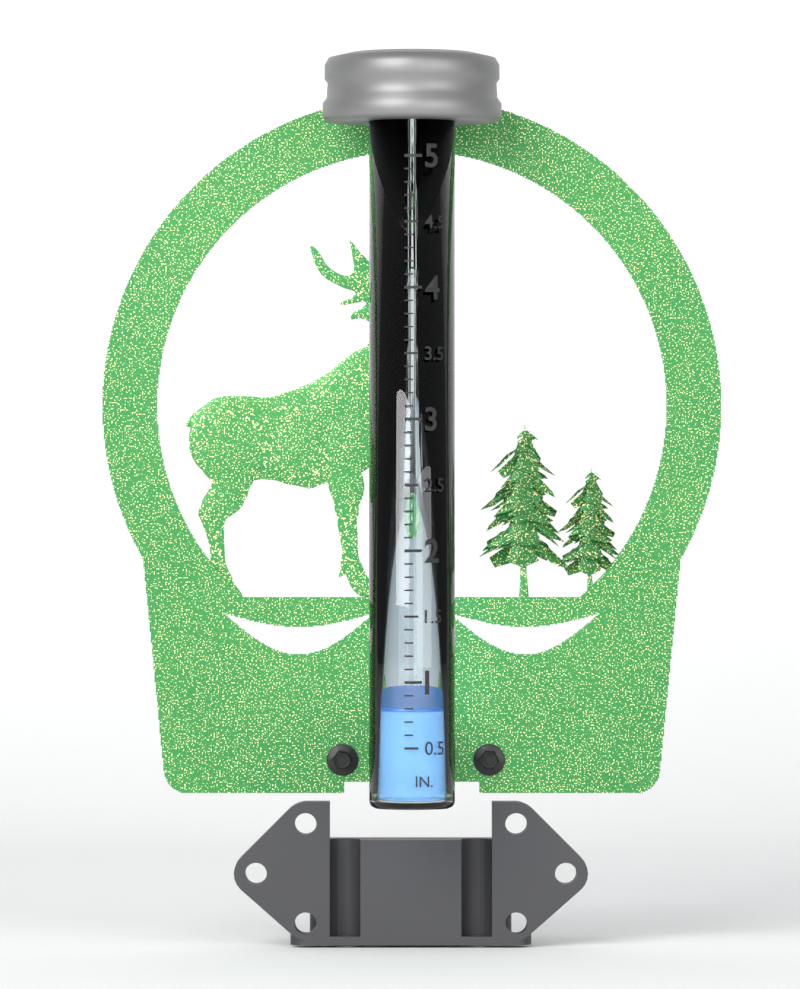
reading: 0.8 in
